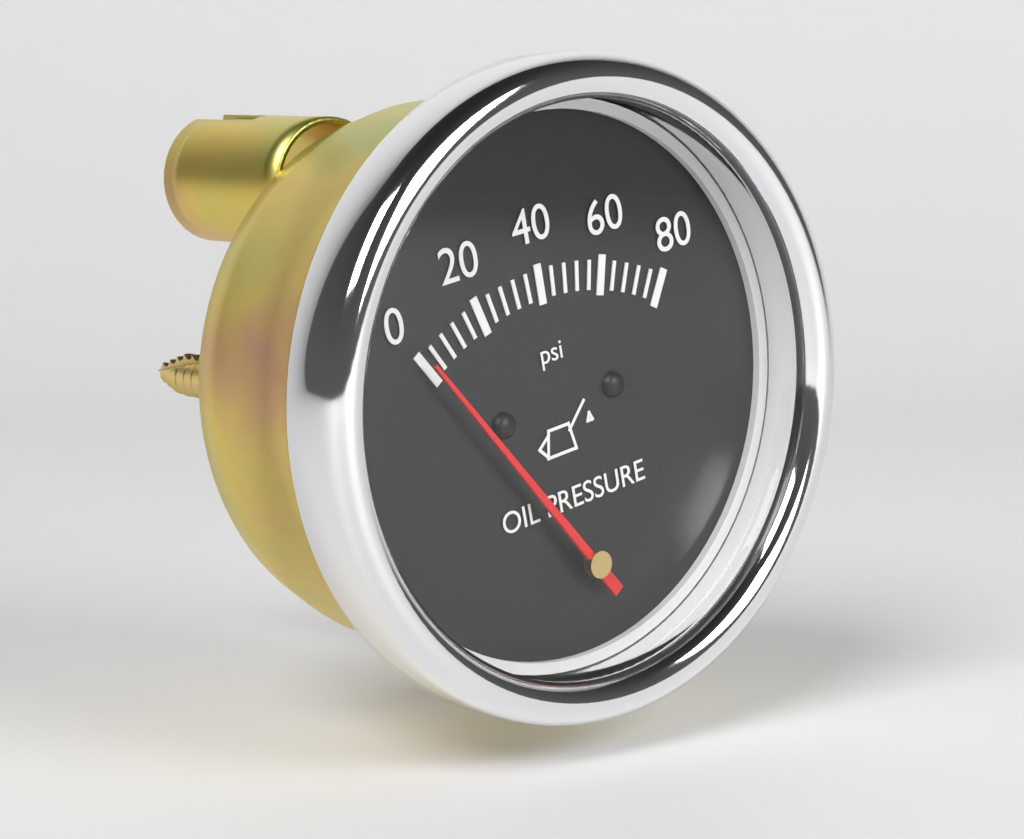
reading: 0 psi
